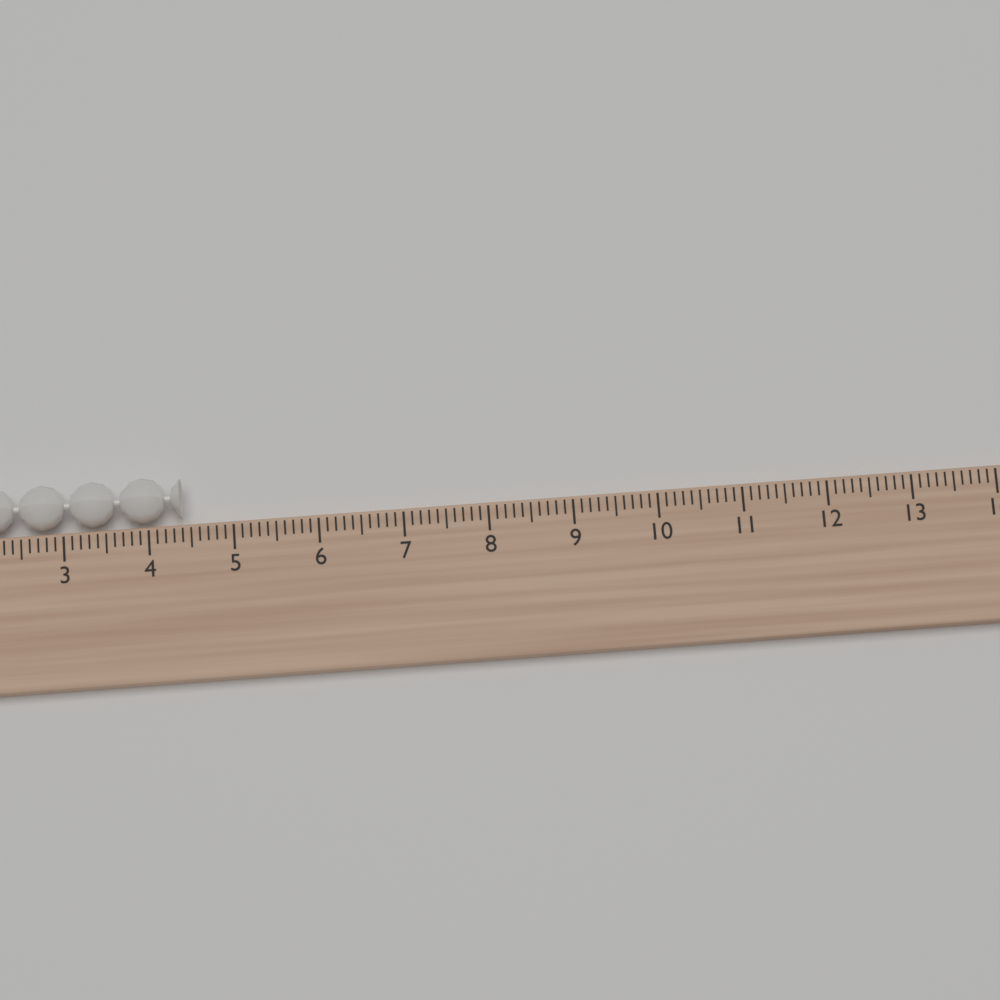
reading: 4.4 (no unit)
